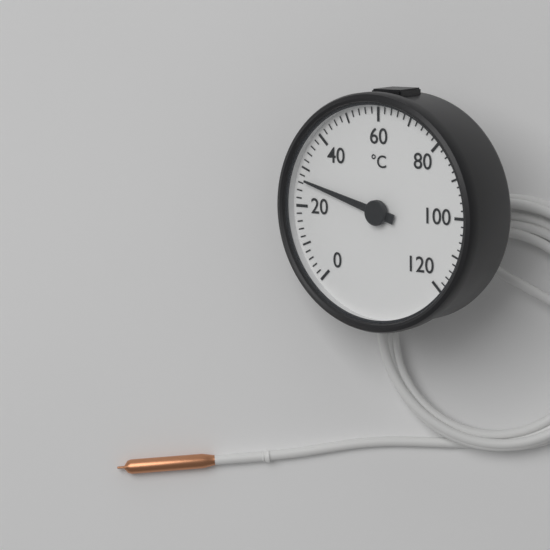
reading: 27 °C
